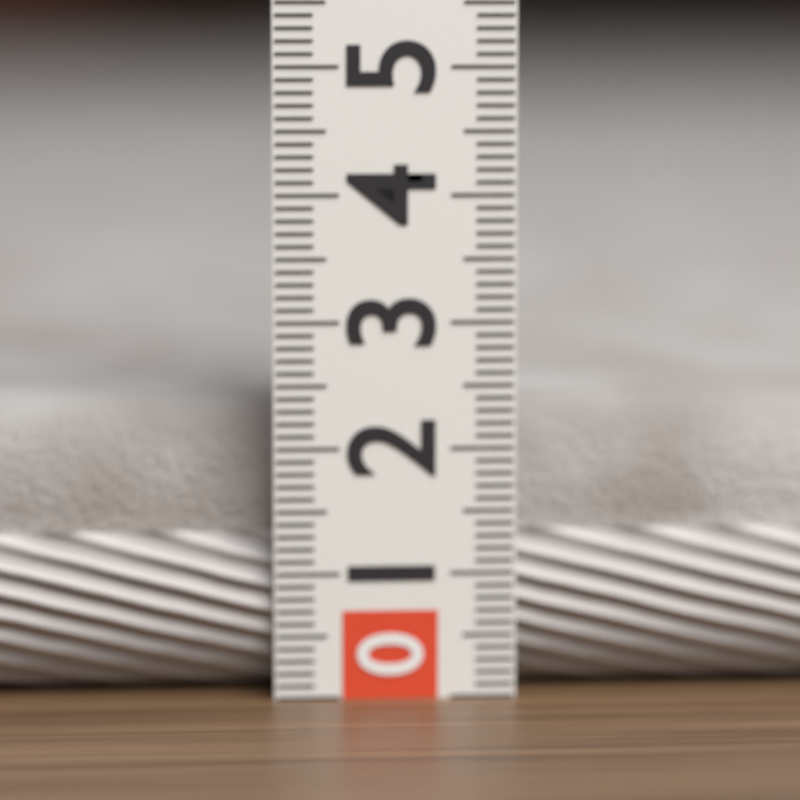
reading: 2.3 (no unit)
